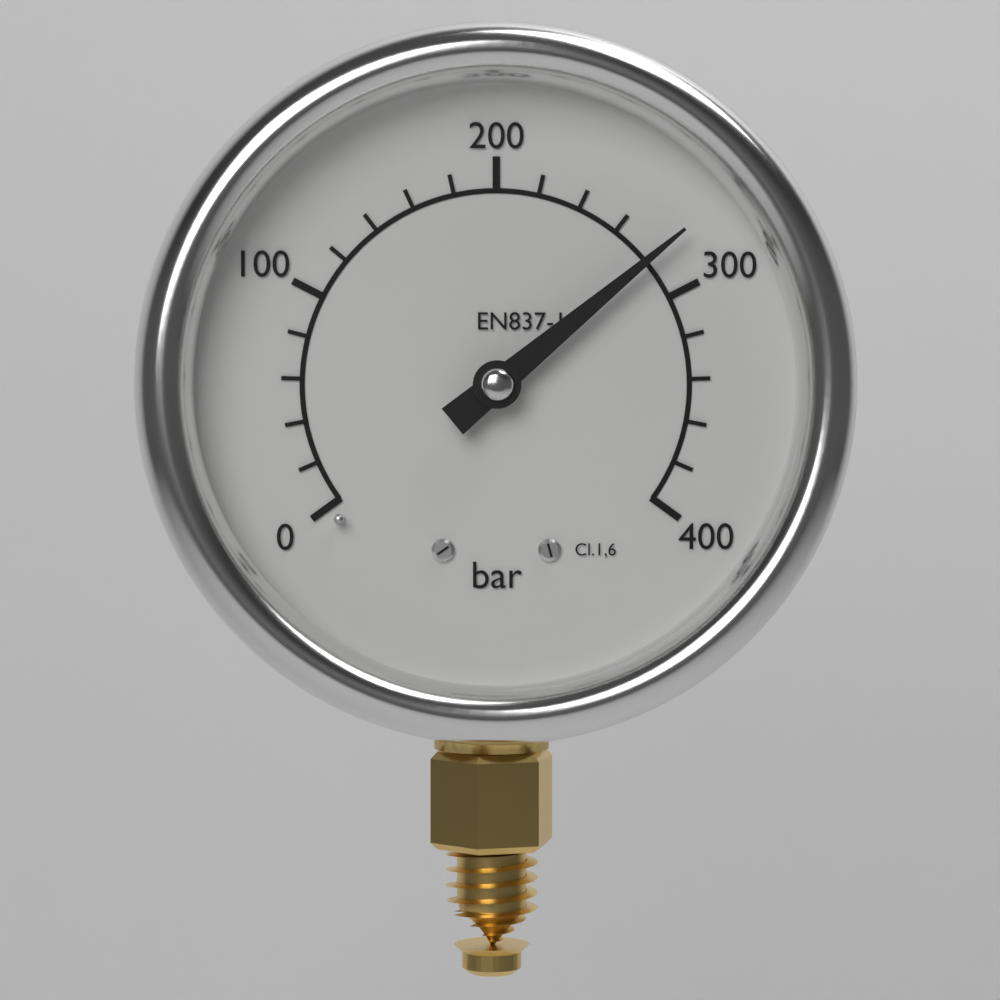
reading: 280 bar
